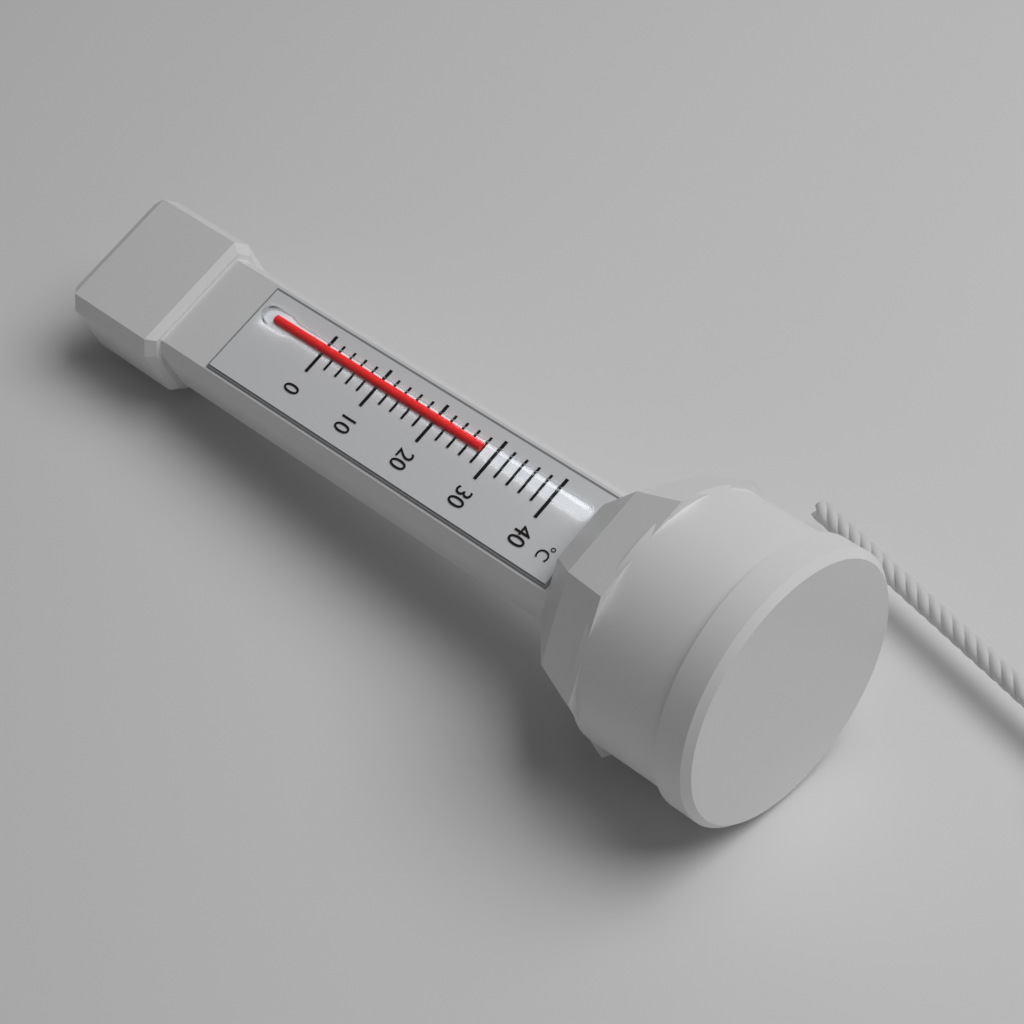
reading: 28 °C
